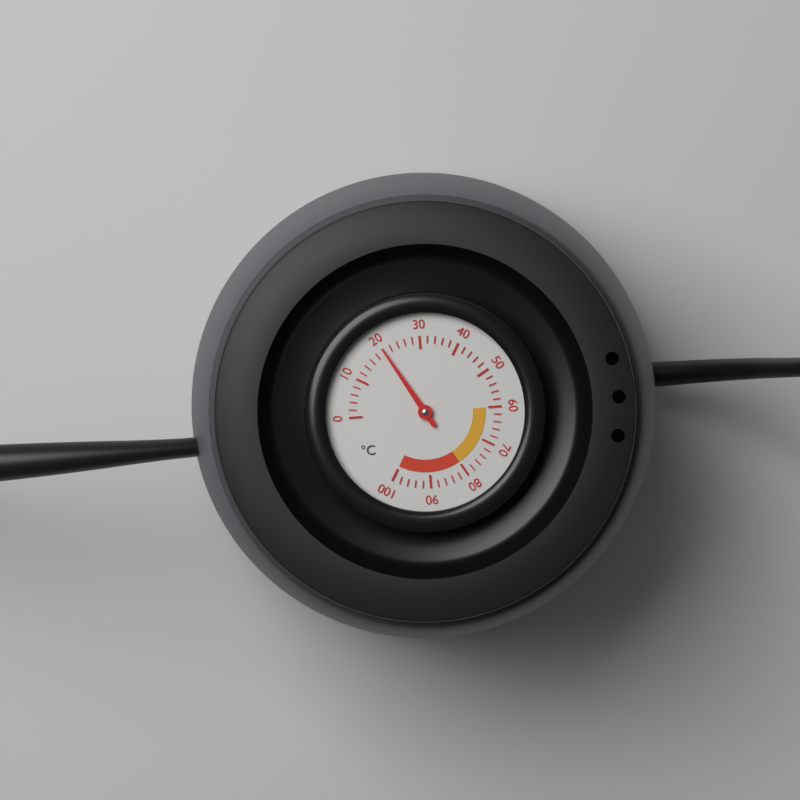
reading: 20 °C
